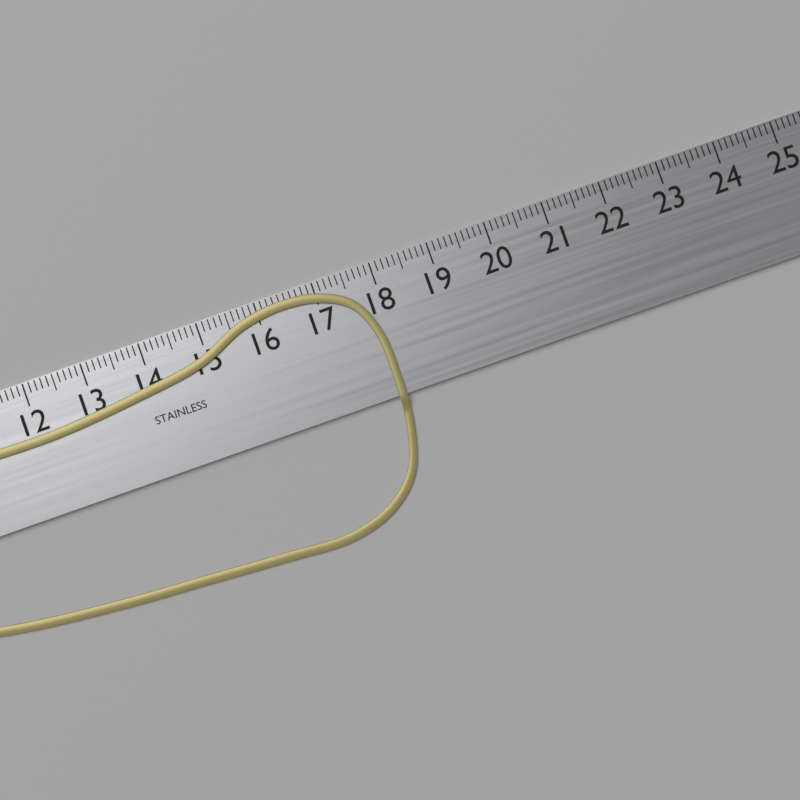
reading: 17.9 cm
